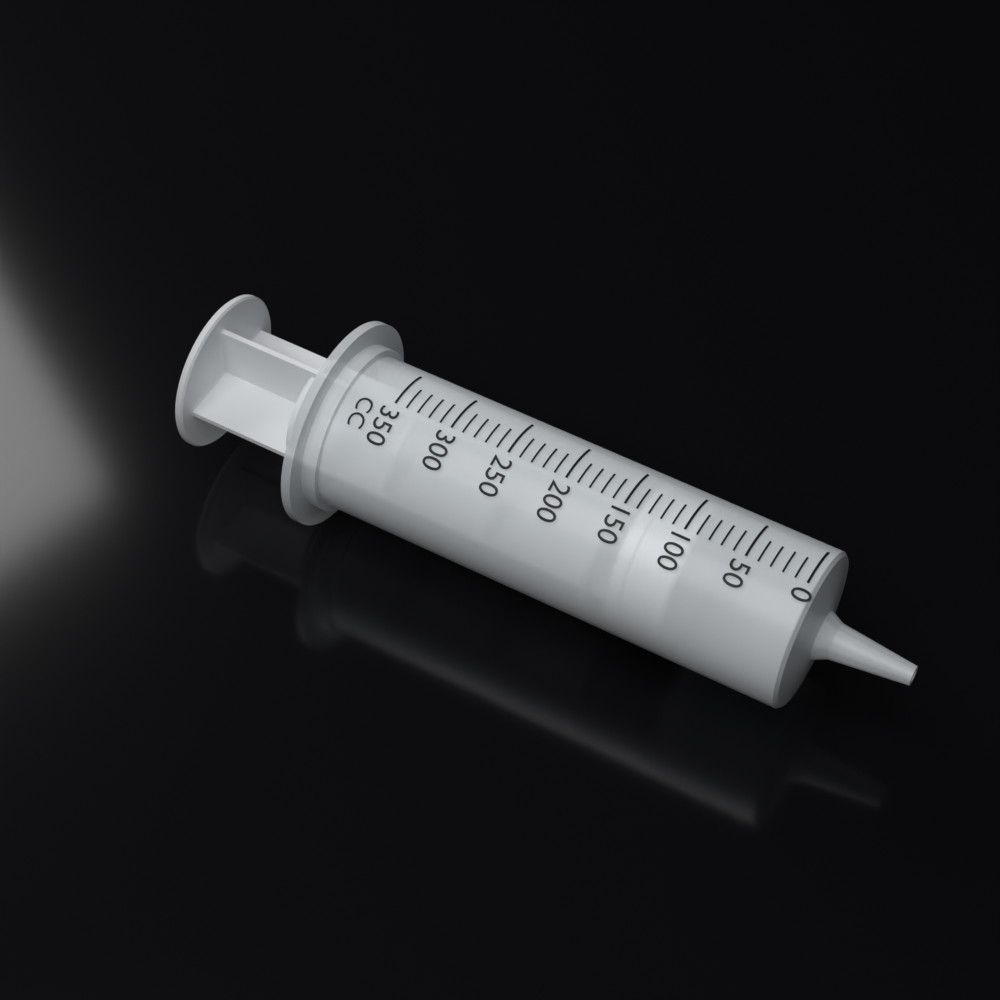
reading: 90 cc
